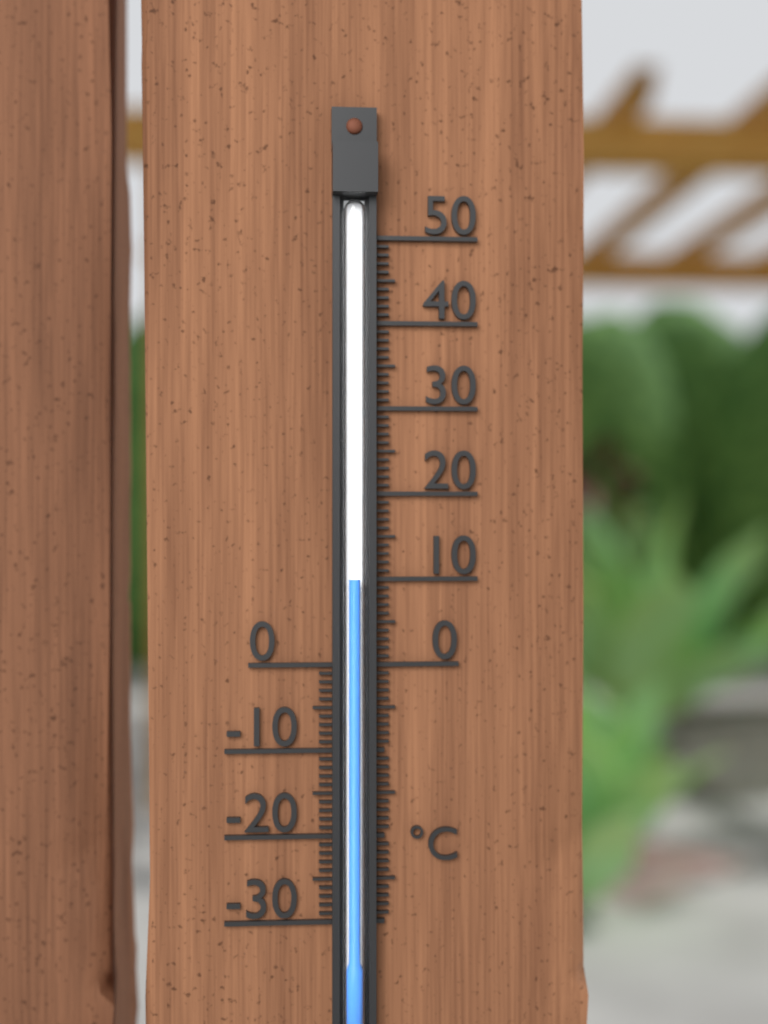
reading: 10 °C
